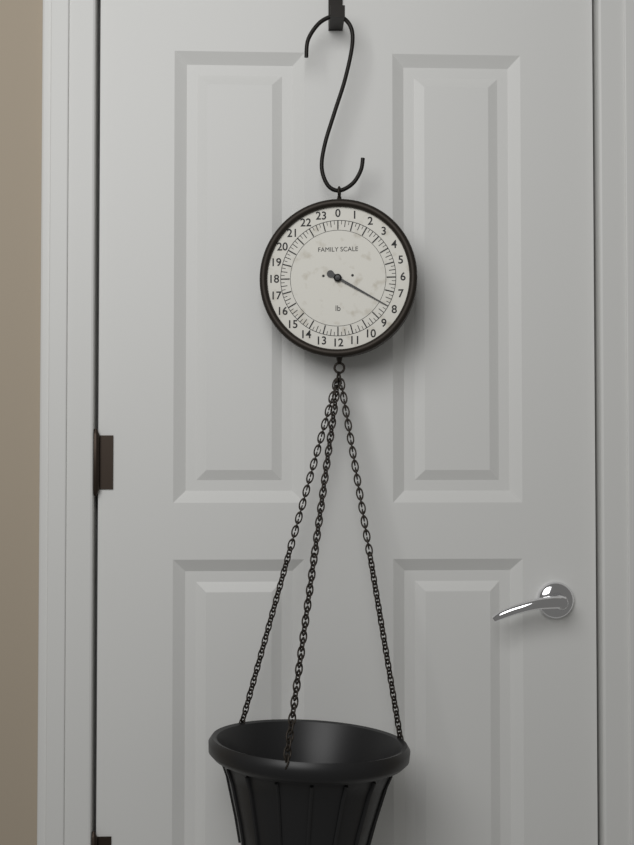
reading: 8.00 lb
